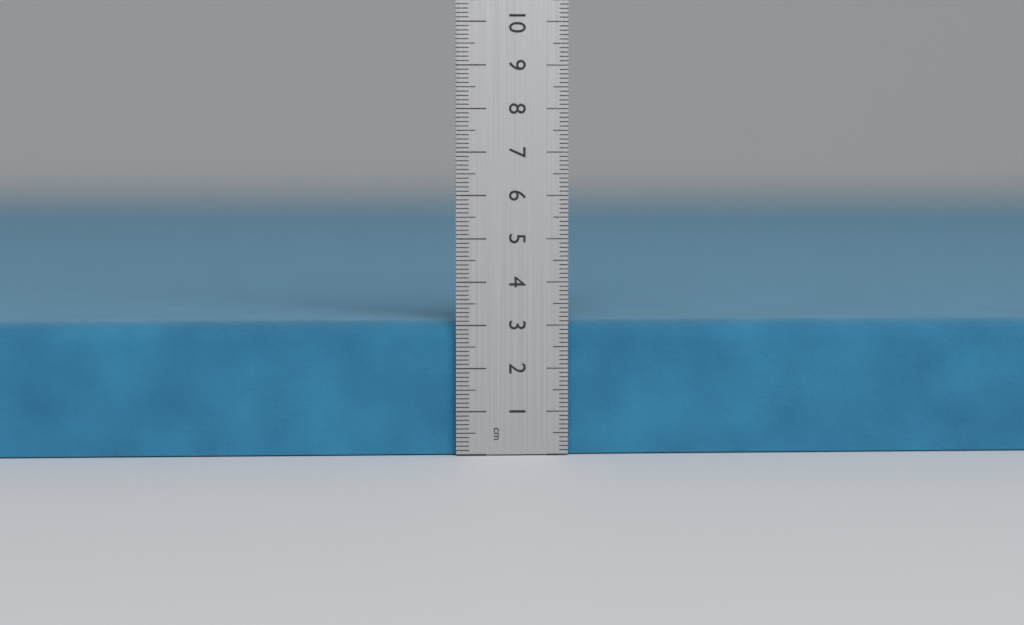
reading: 3.1 cm
